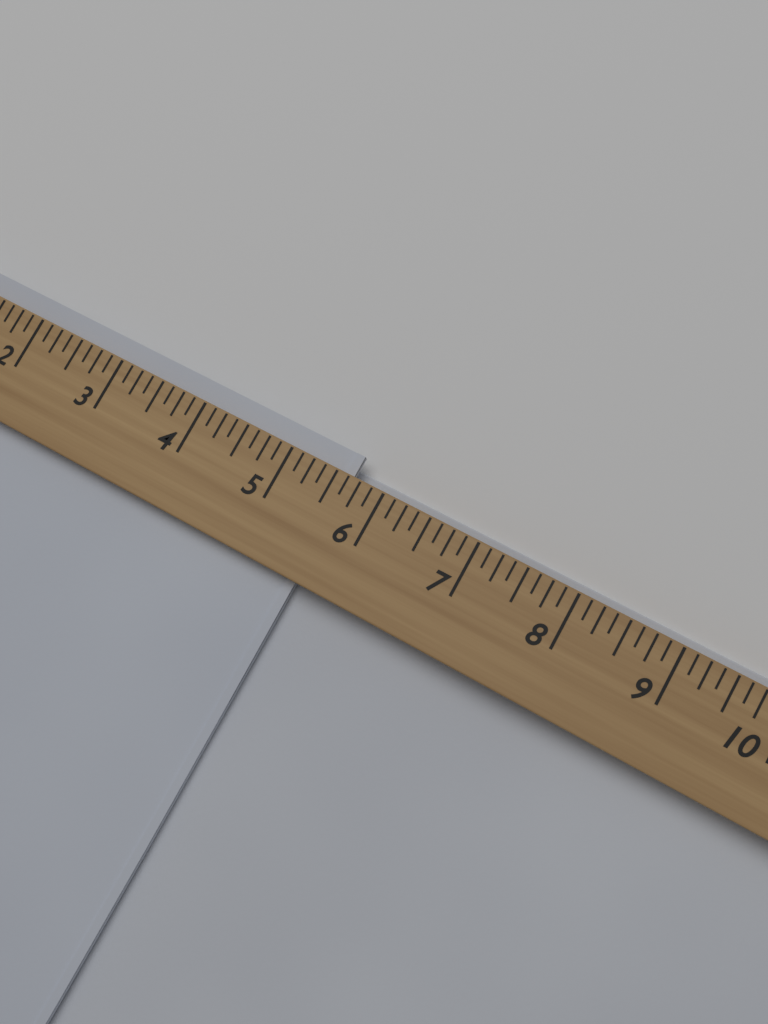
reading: 5.625 (no unit)
